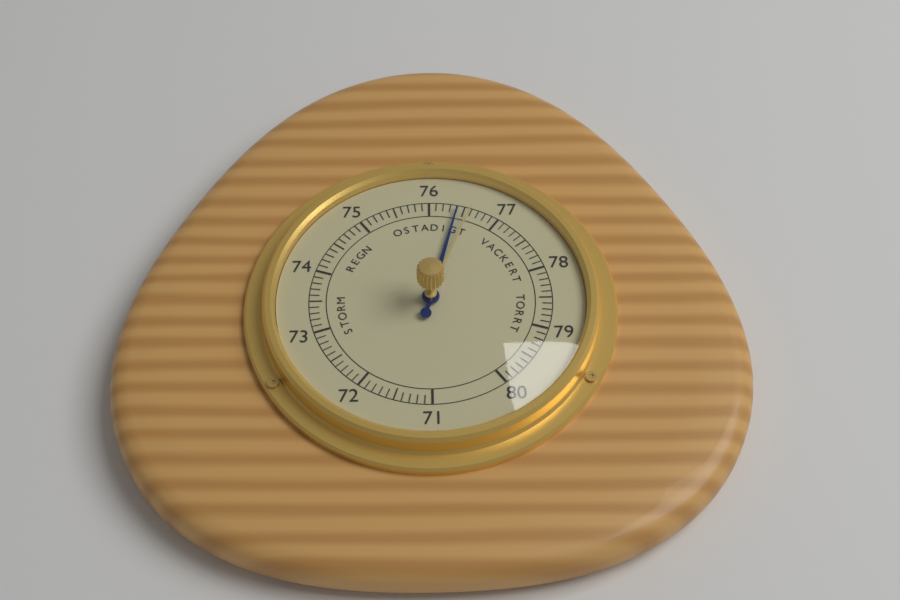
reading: 76.4 (no unit)
